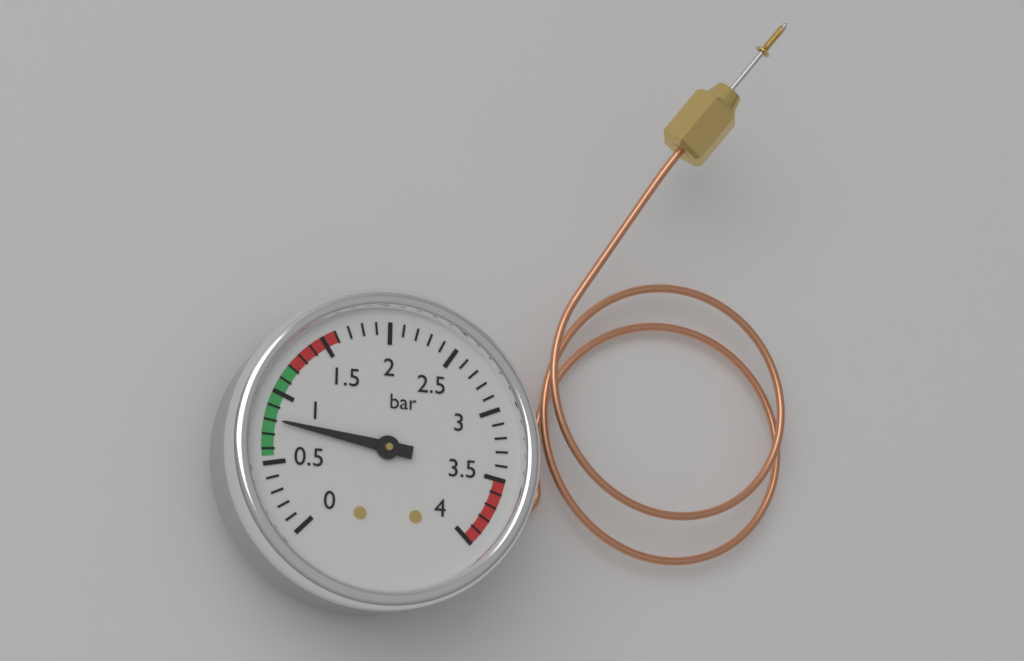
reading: 0.8 bar
